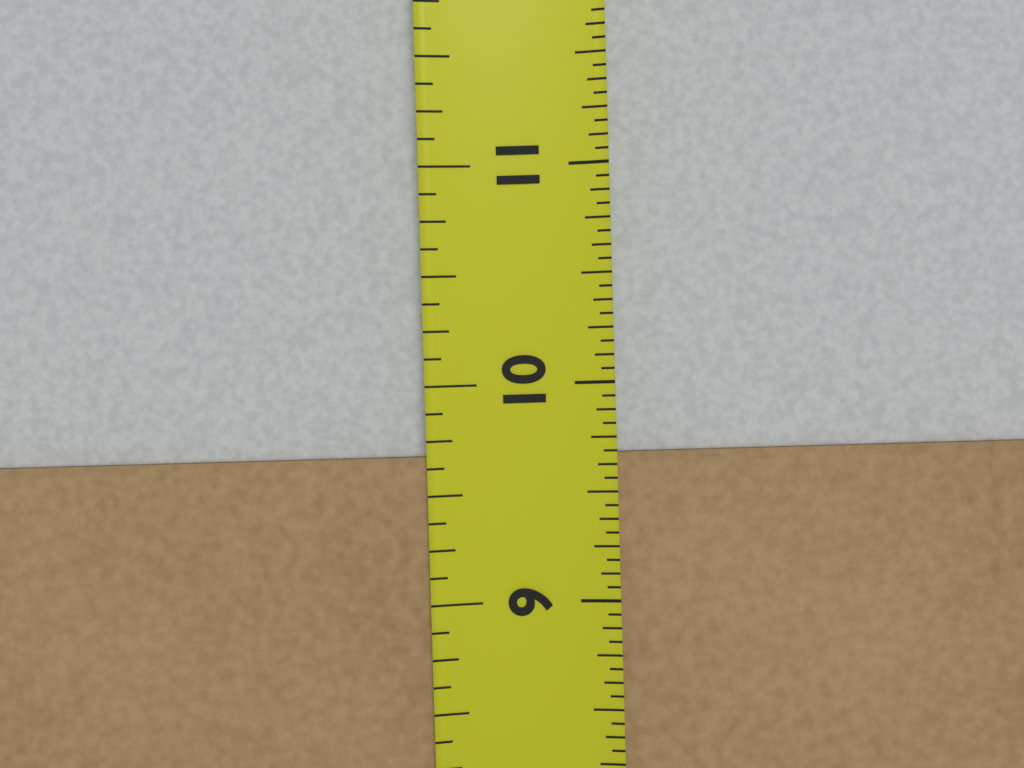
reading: 9.6875 in
